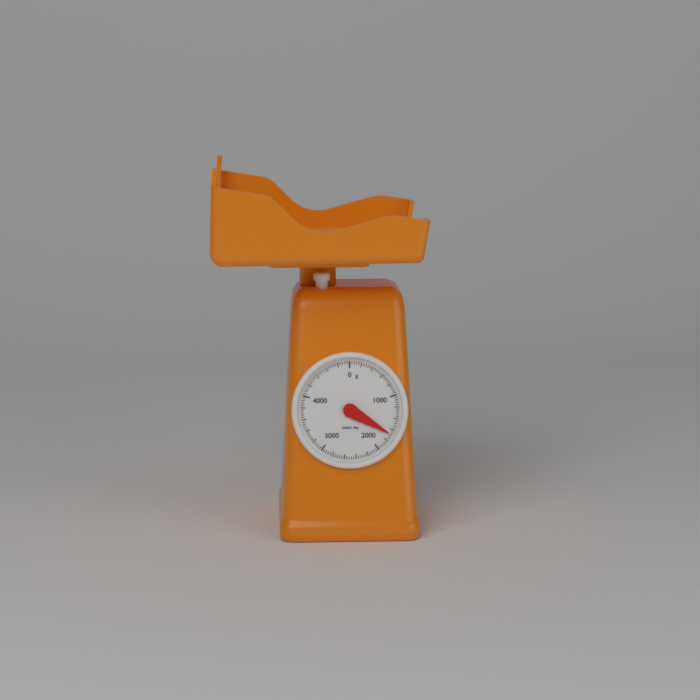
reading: 1680 g
